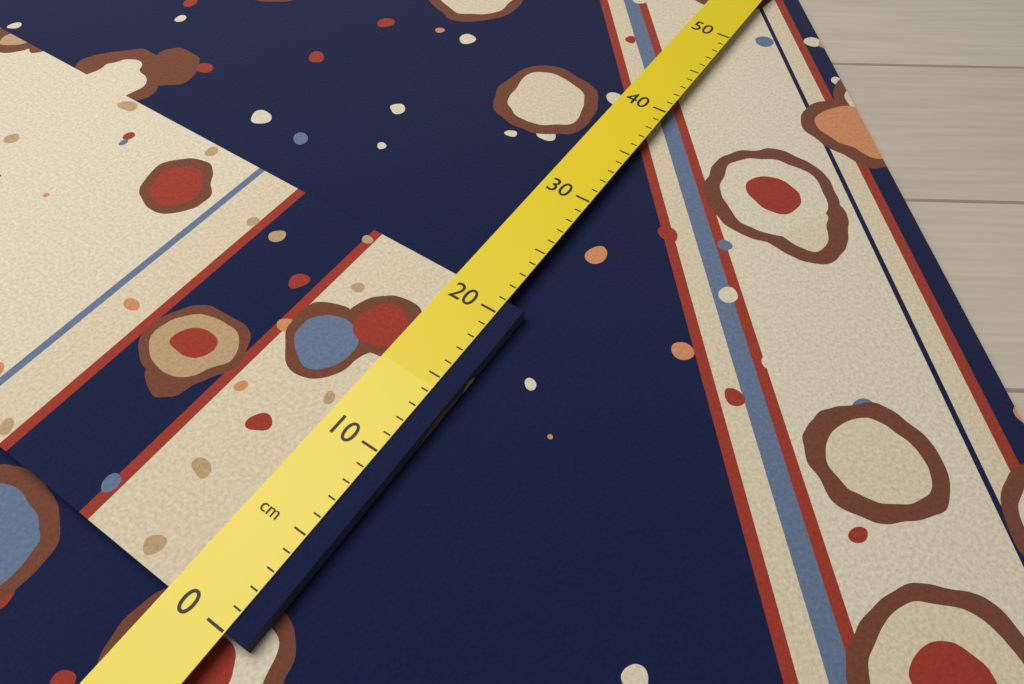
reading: 21 cm
